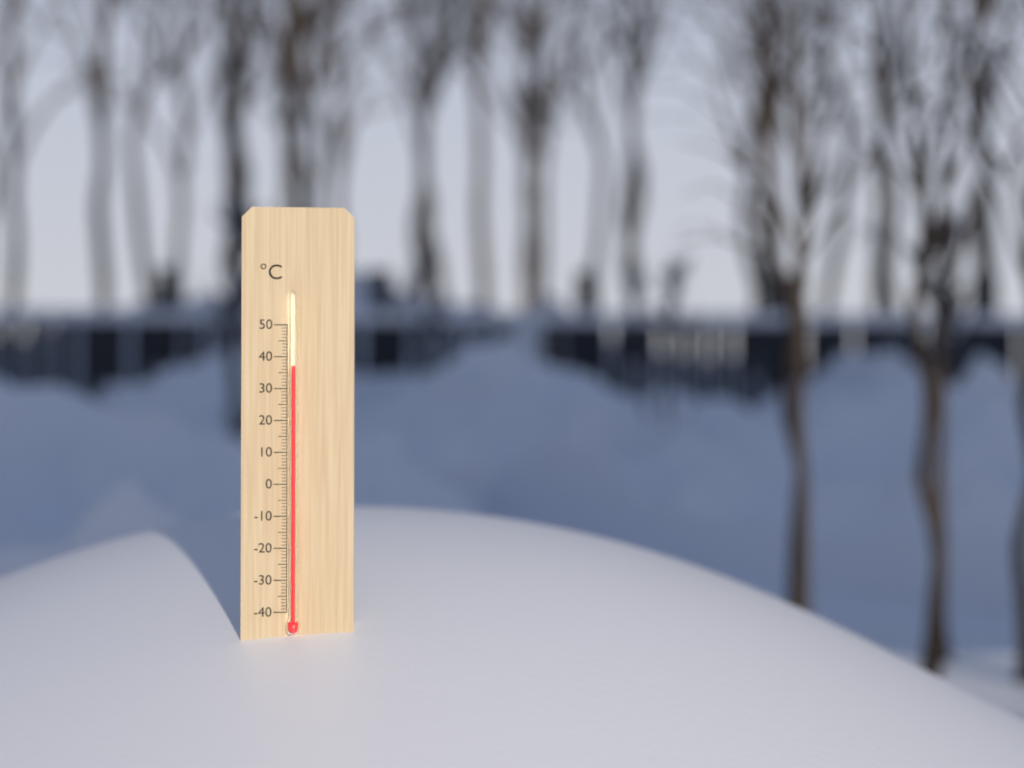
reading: 37 °C
